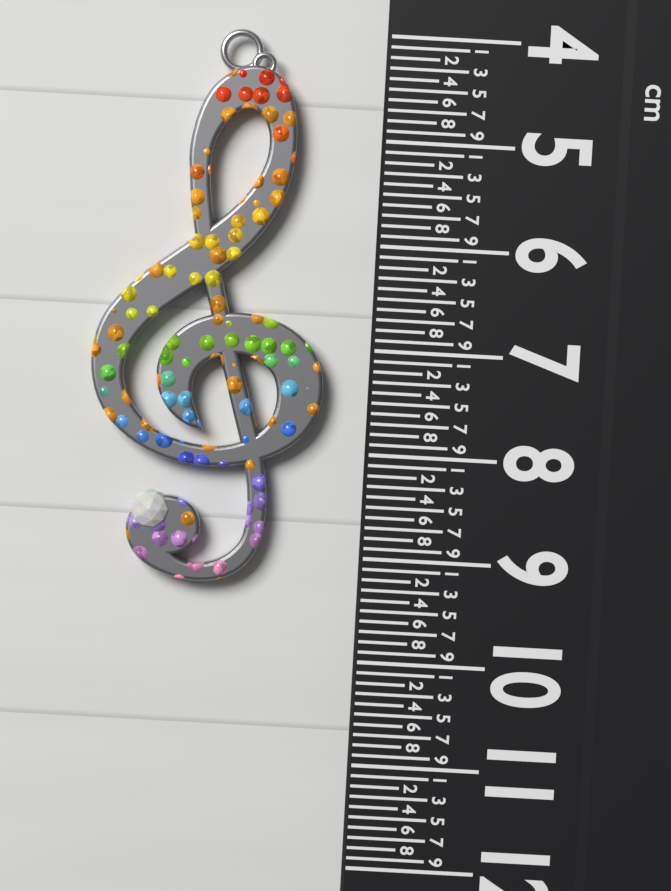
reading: 9.3 cm
